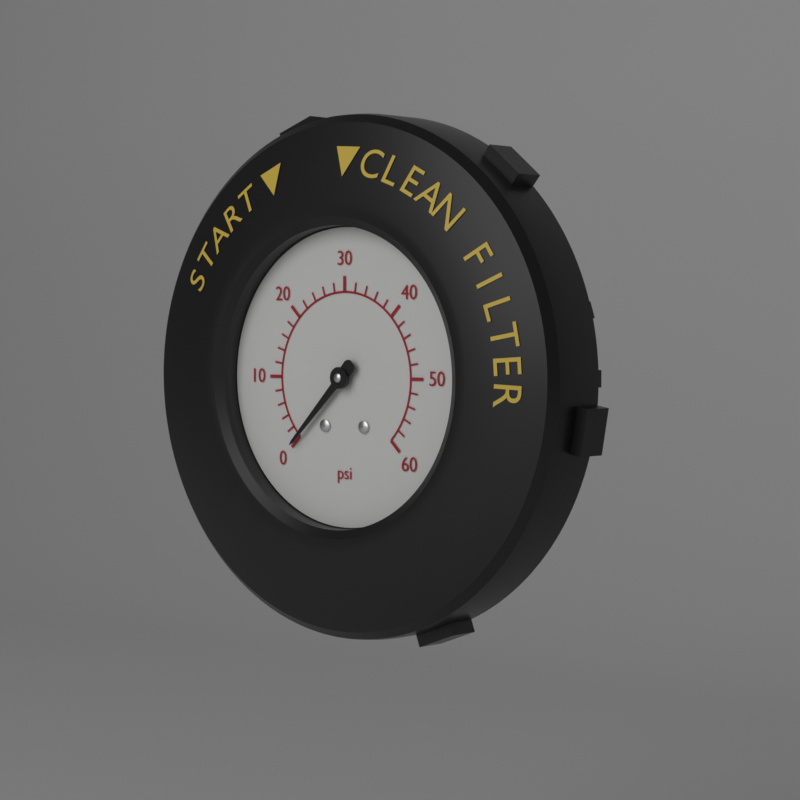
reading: 0 psi
